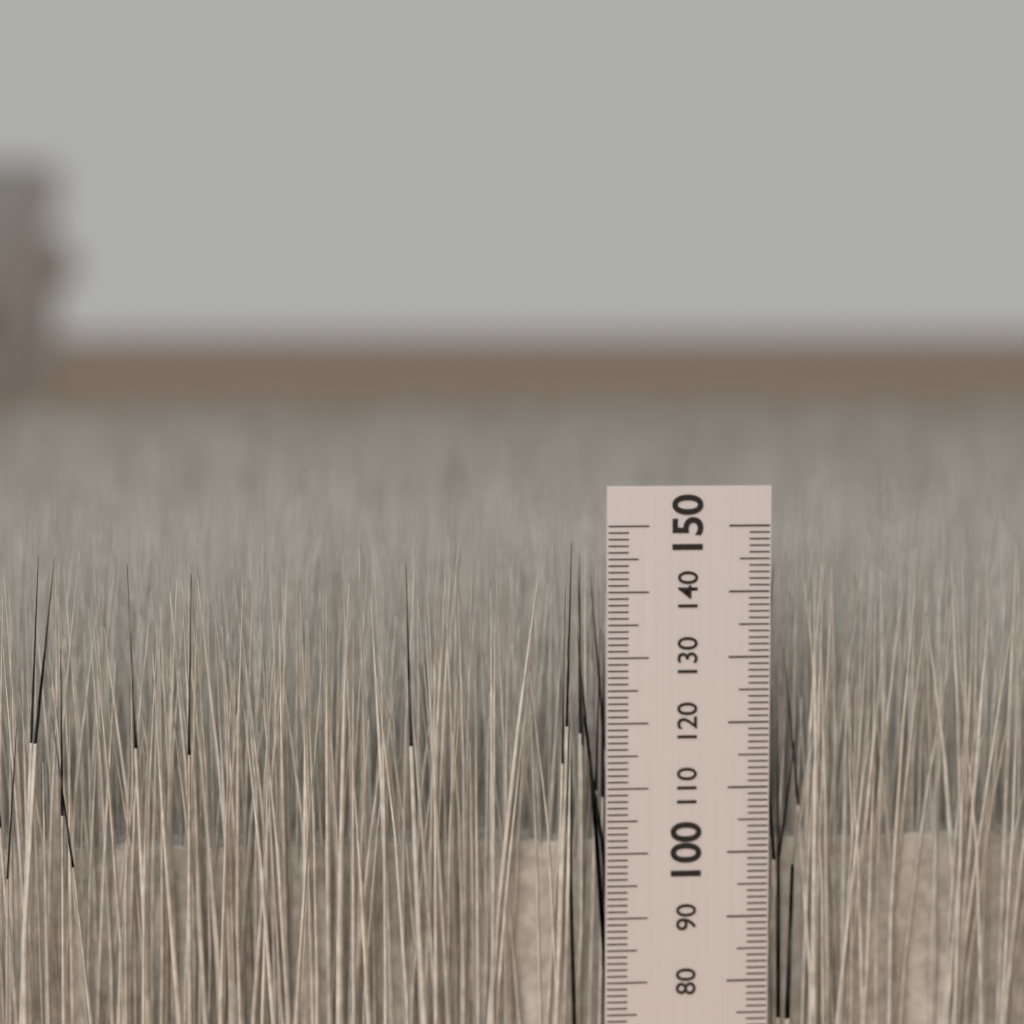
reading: 148 mm
